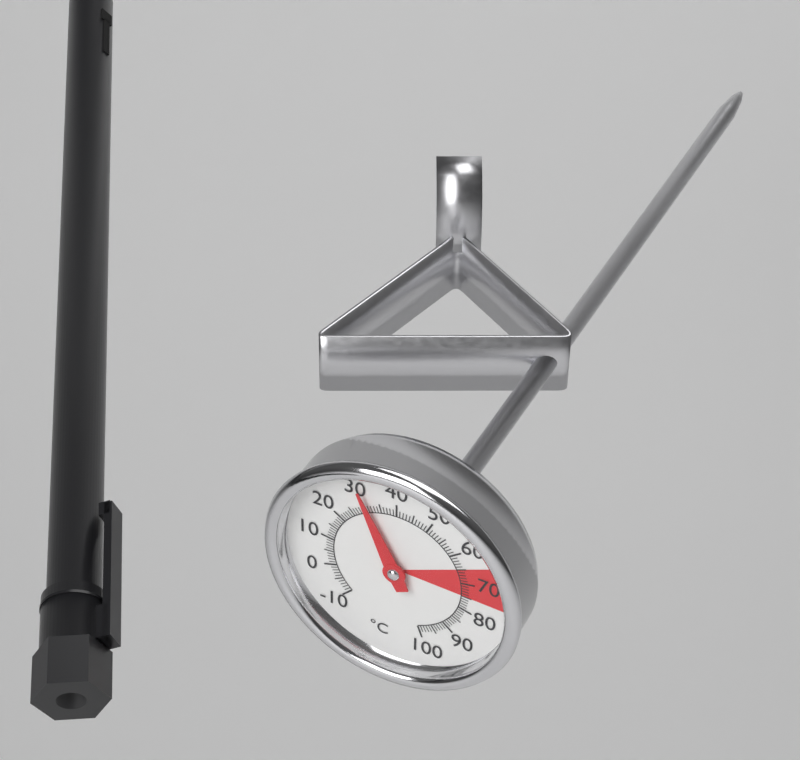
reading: 31 °C
